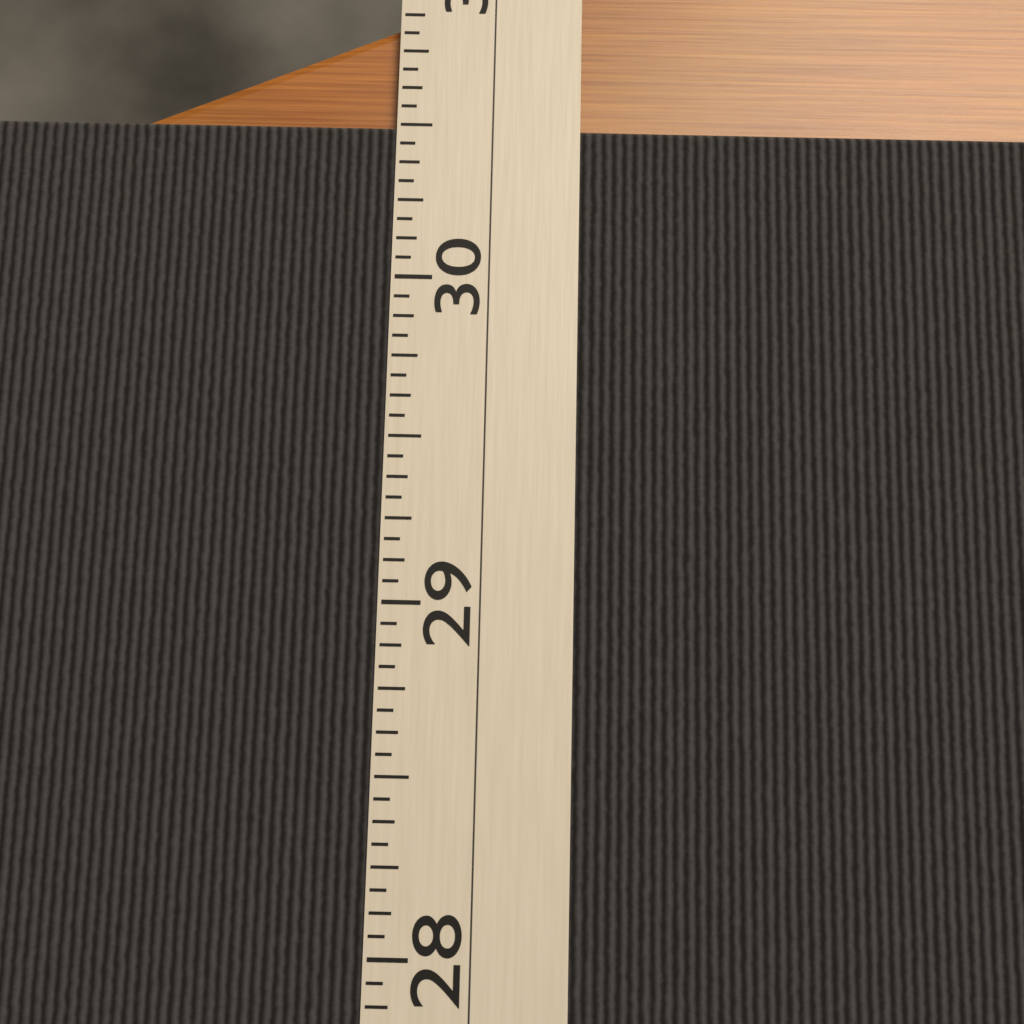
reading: 30.5000 (no unit)
